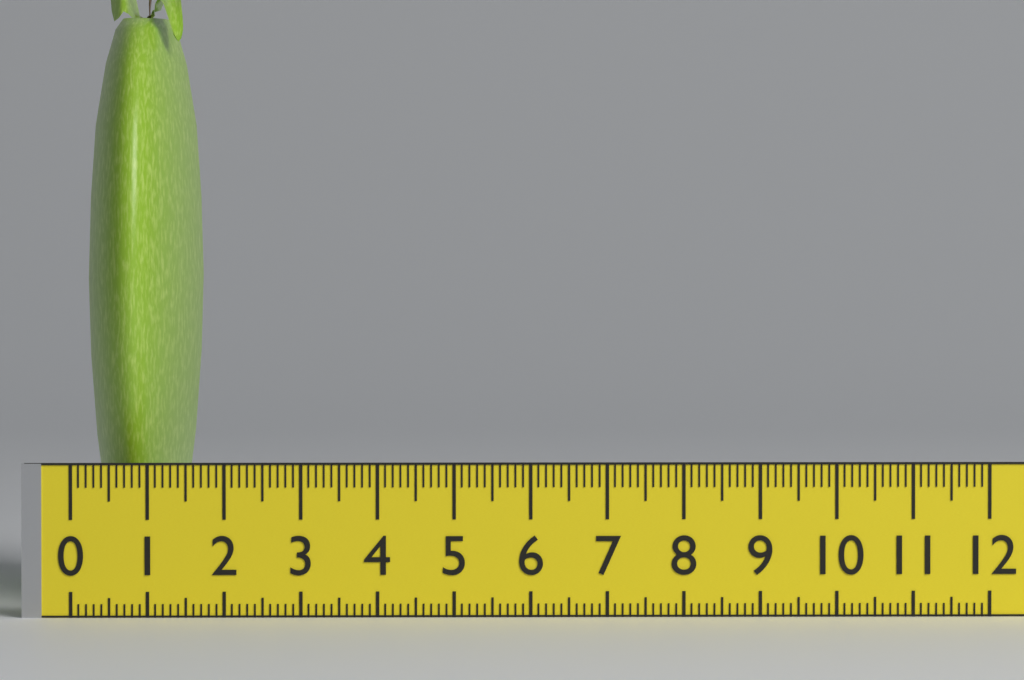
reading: 1.5 (no unit)
